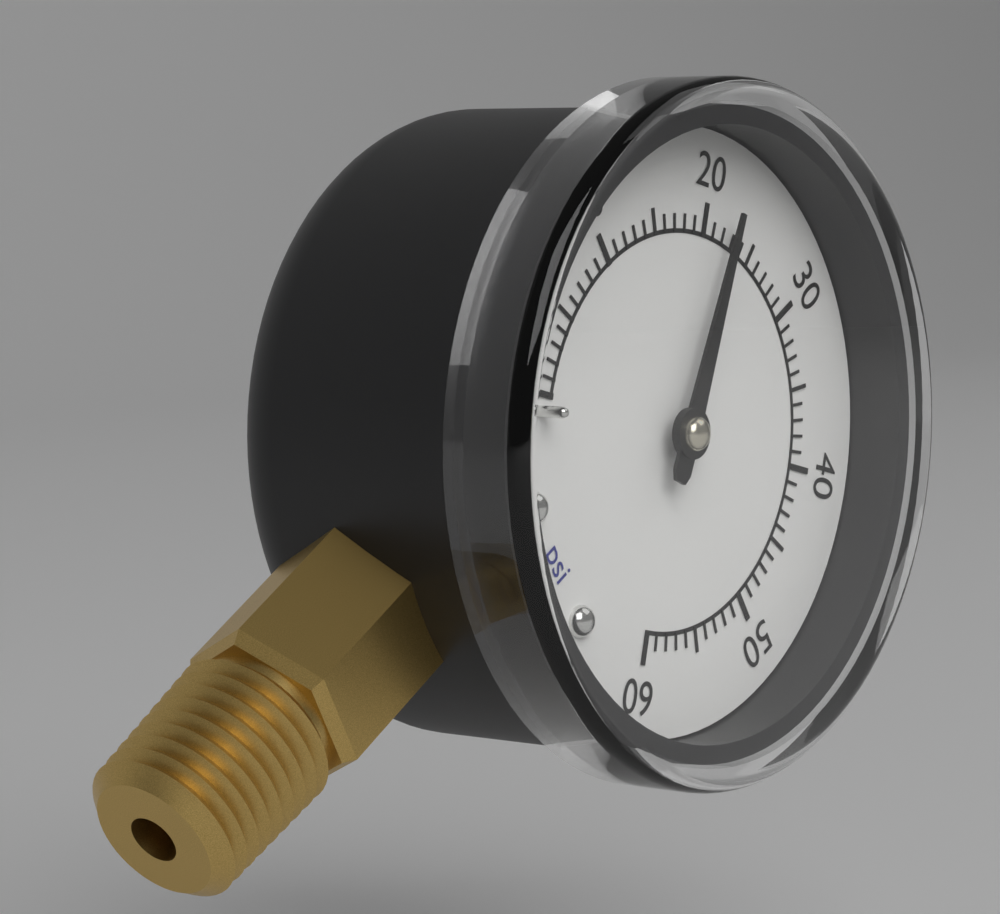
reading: 22 psi
